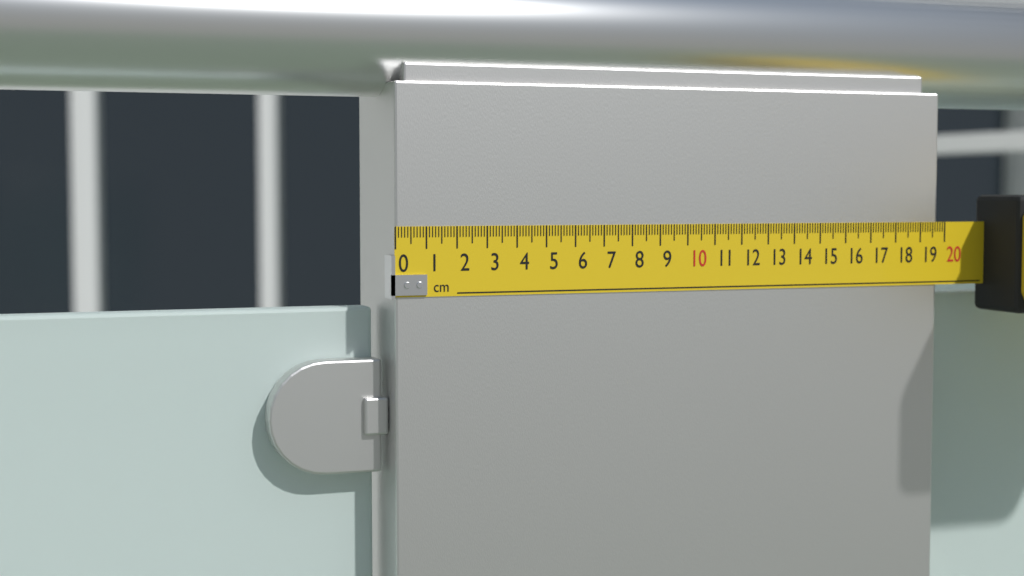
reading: 19.7 cm
